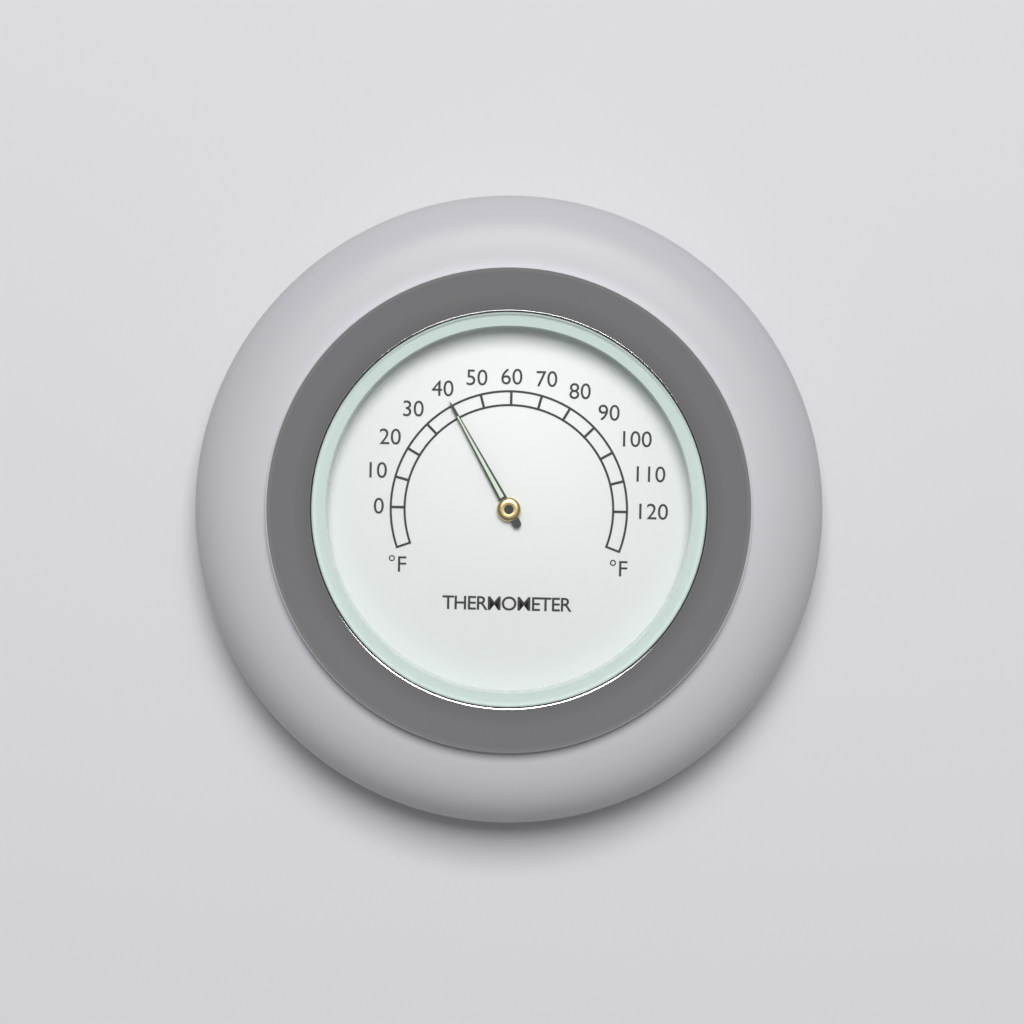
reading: 40 °F
